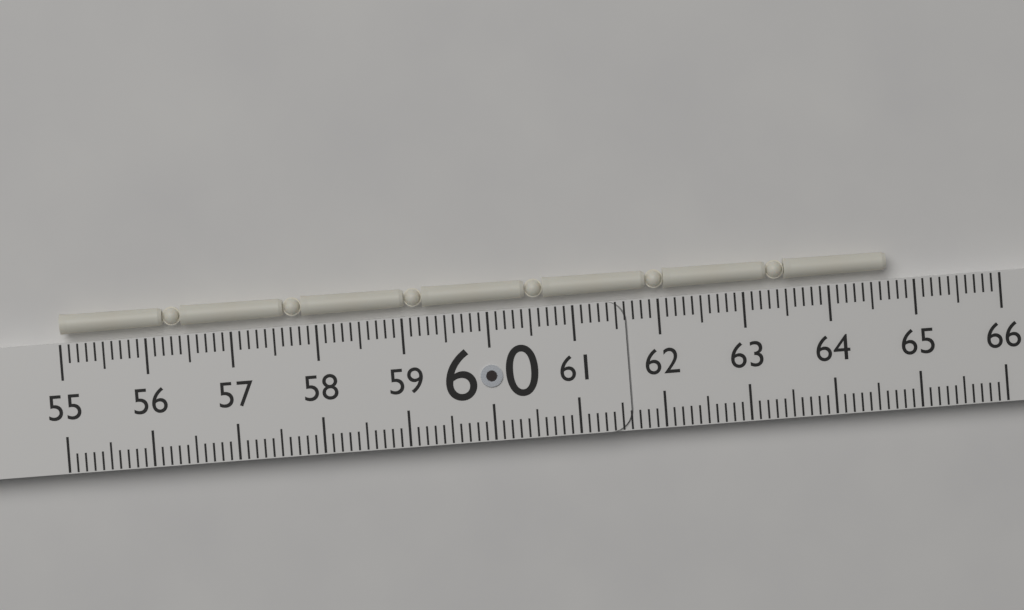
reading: 64.7 (no unit)
